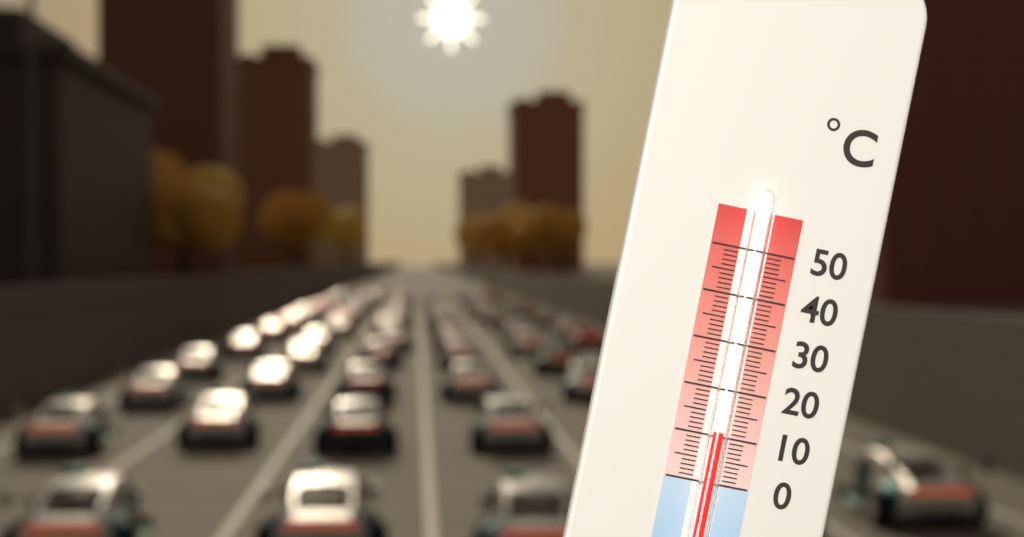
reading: 11 °C
